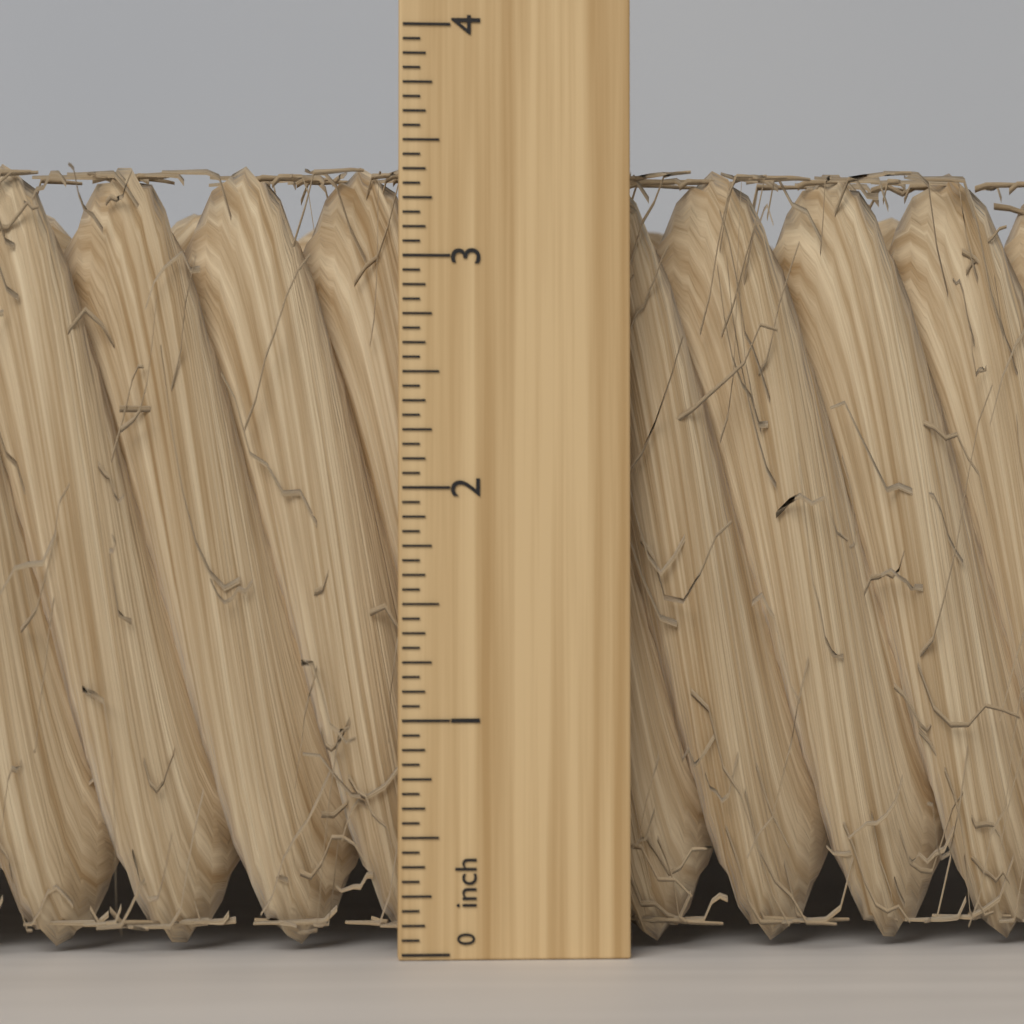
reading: 3.4375 inch
